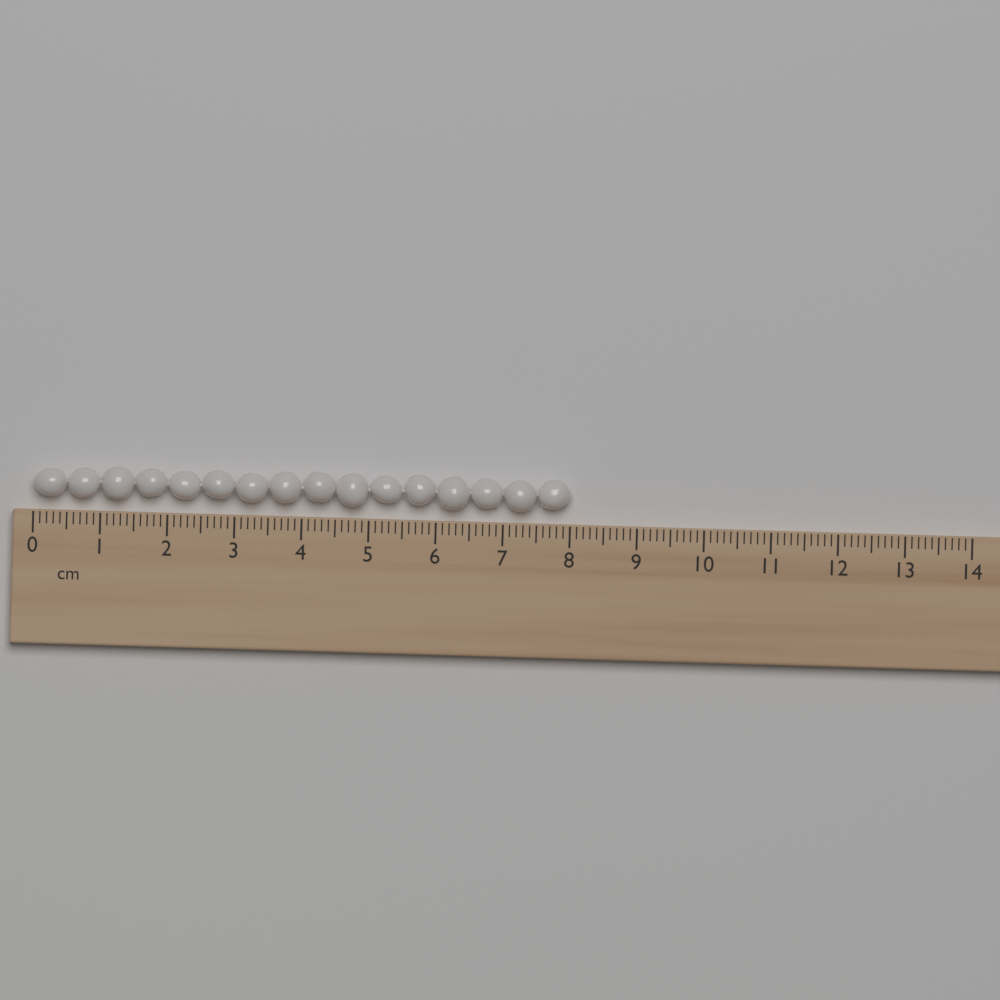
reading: 8.0 cm
